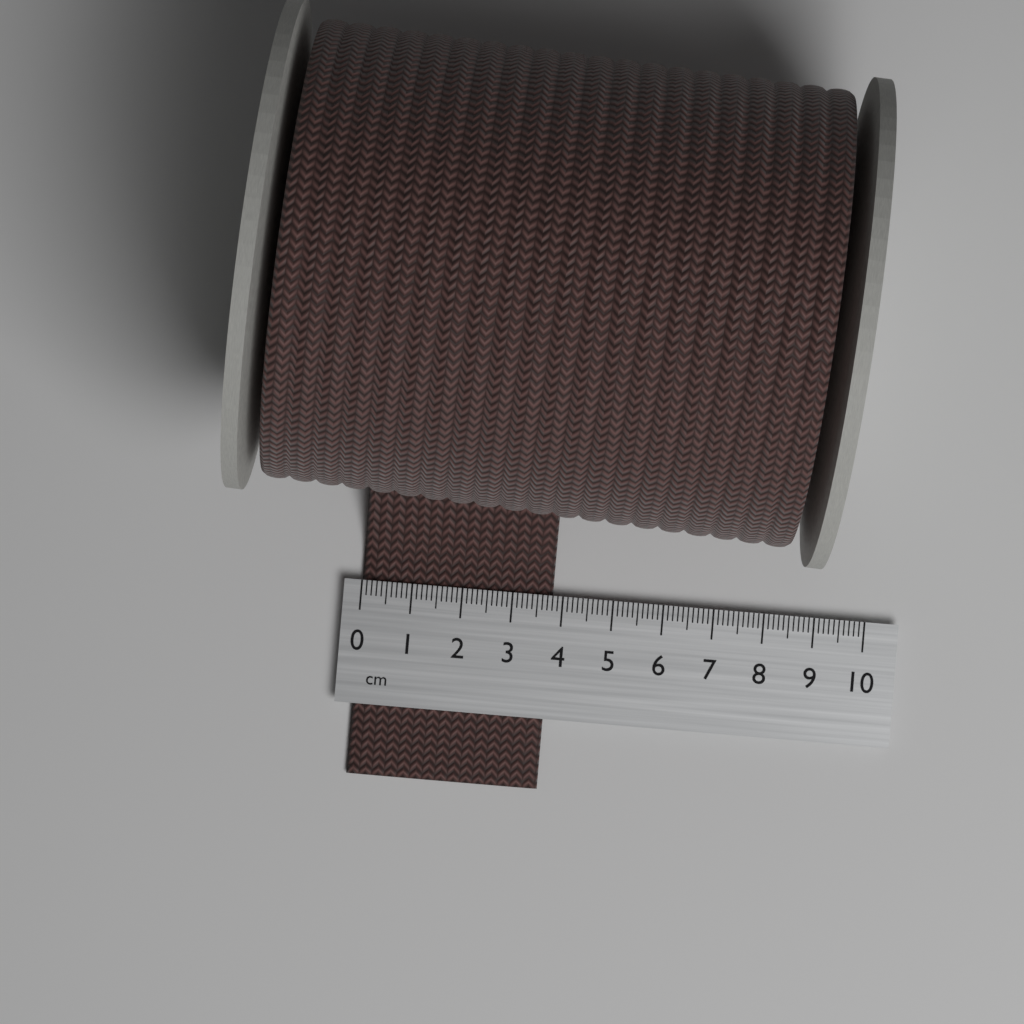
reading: 3.8 cm
